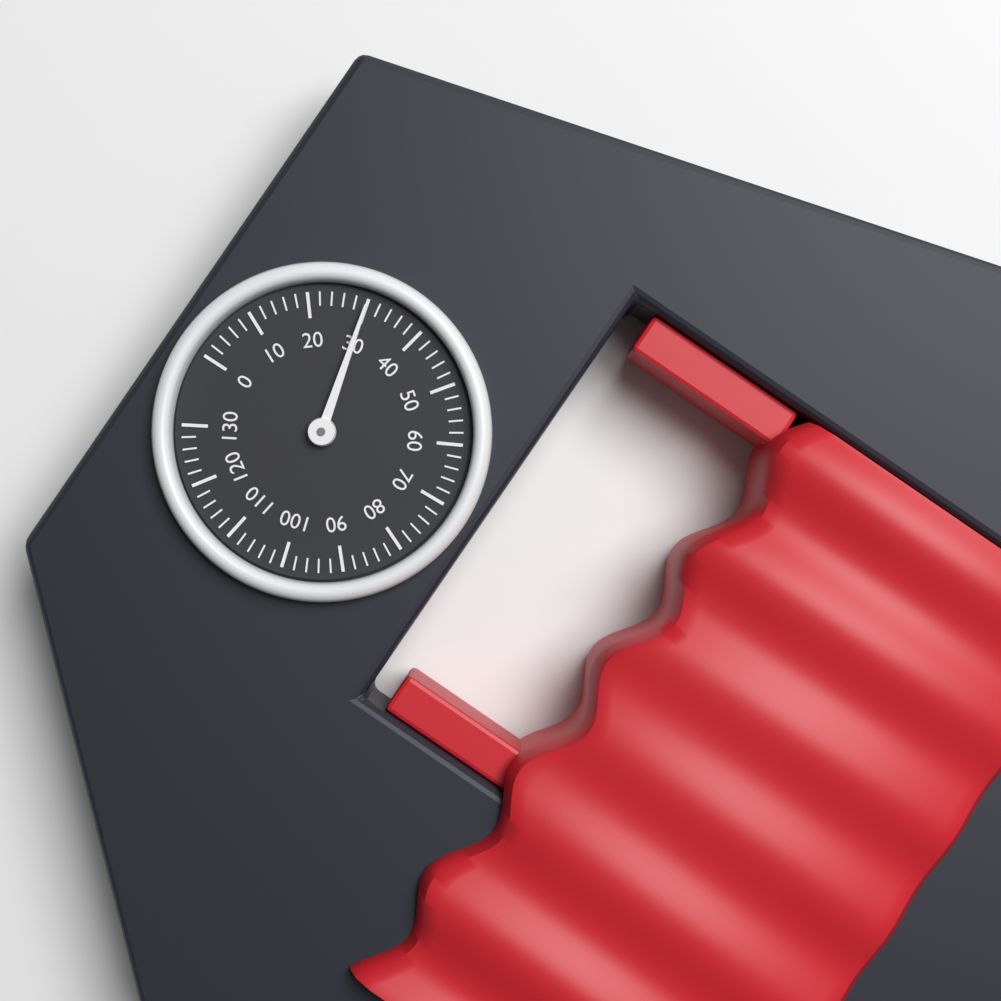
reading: 30 (no unit)
